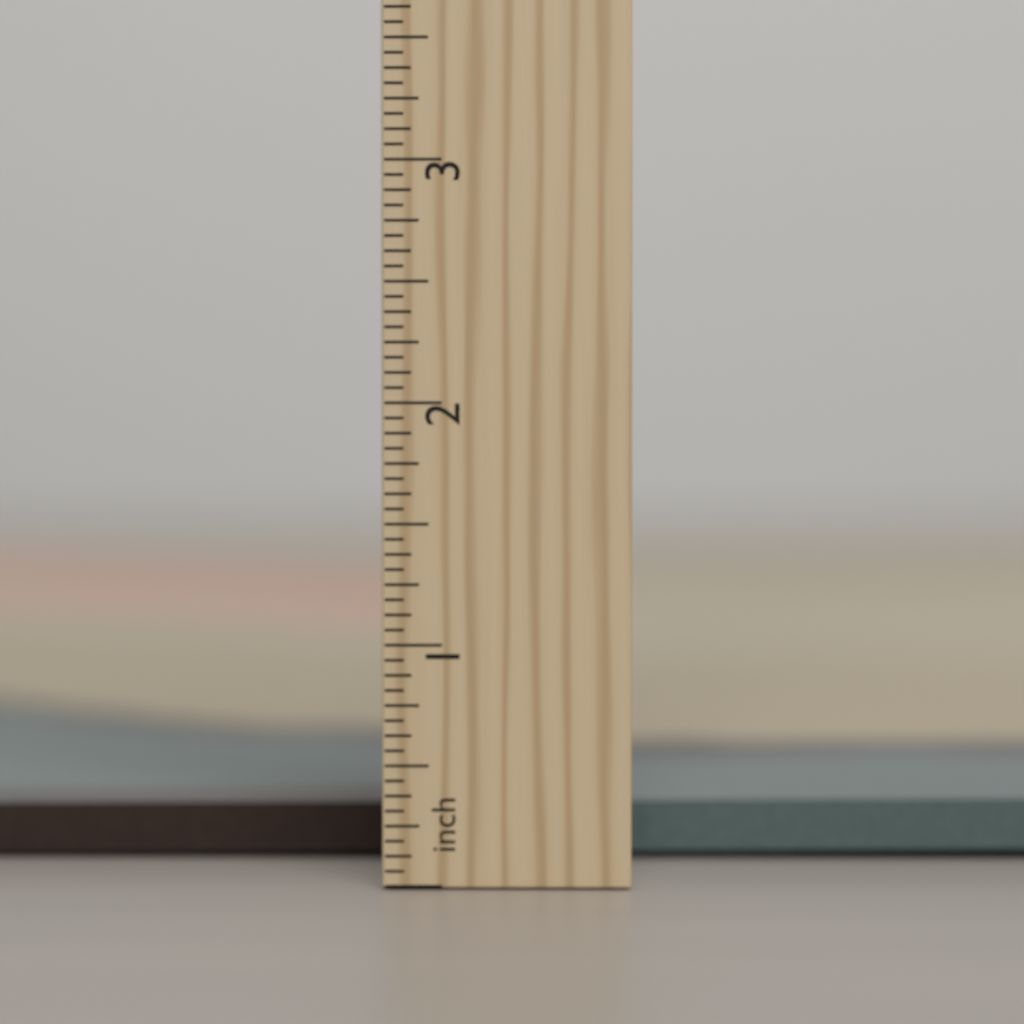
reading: 0.3125 in
